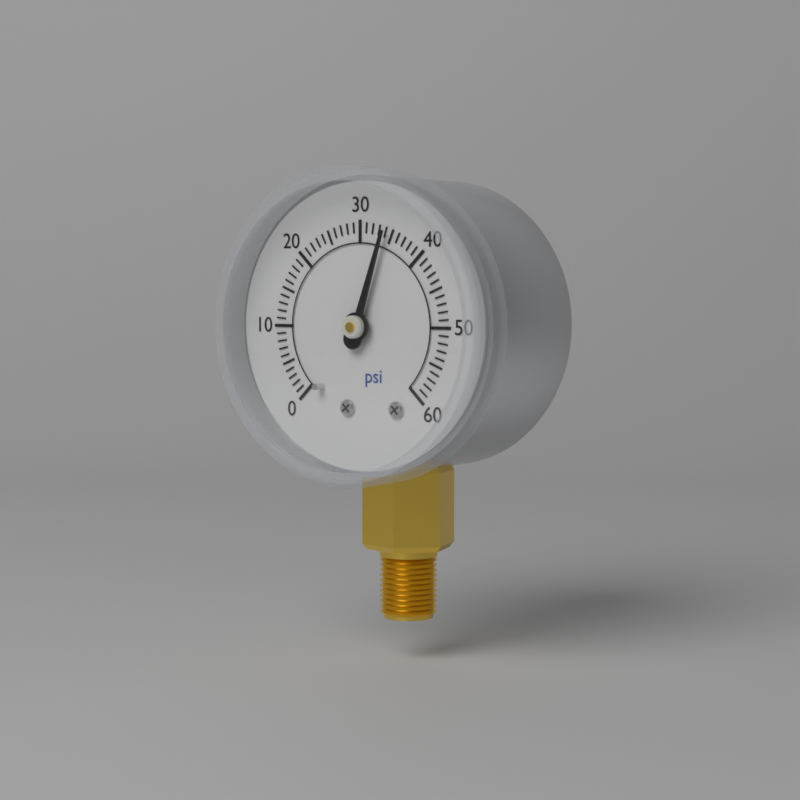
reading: 34 psi
